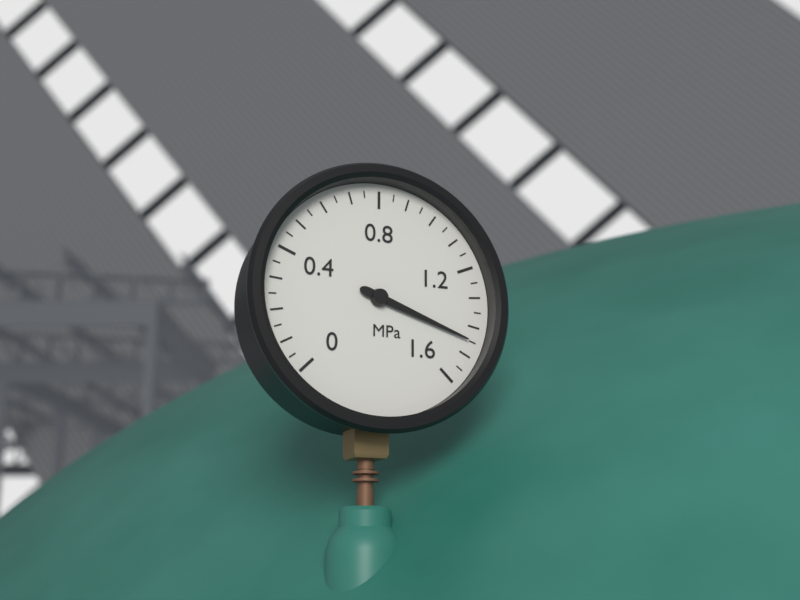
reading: 1.45 MPa
